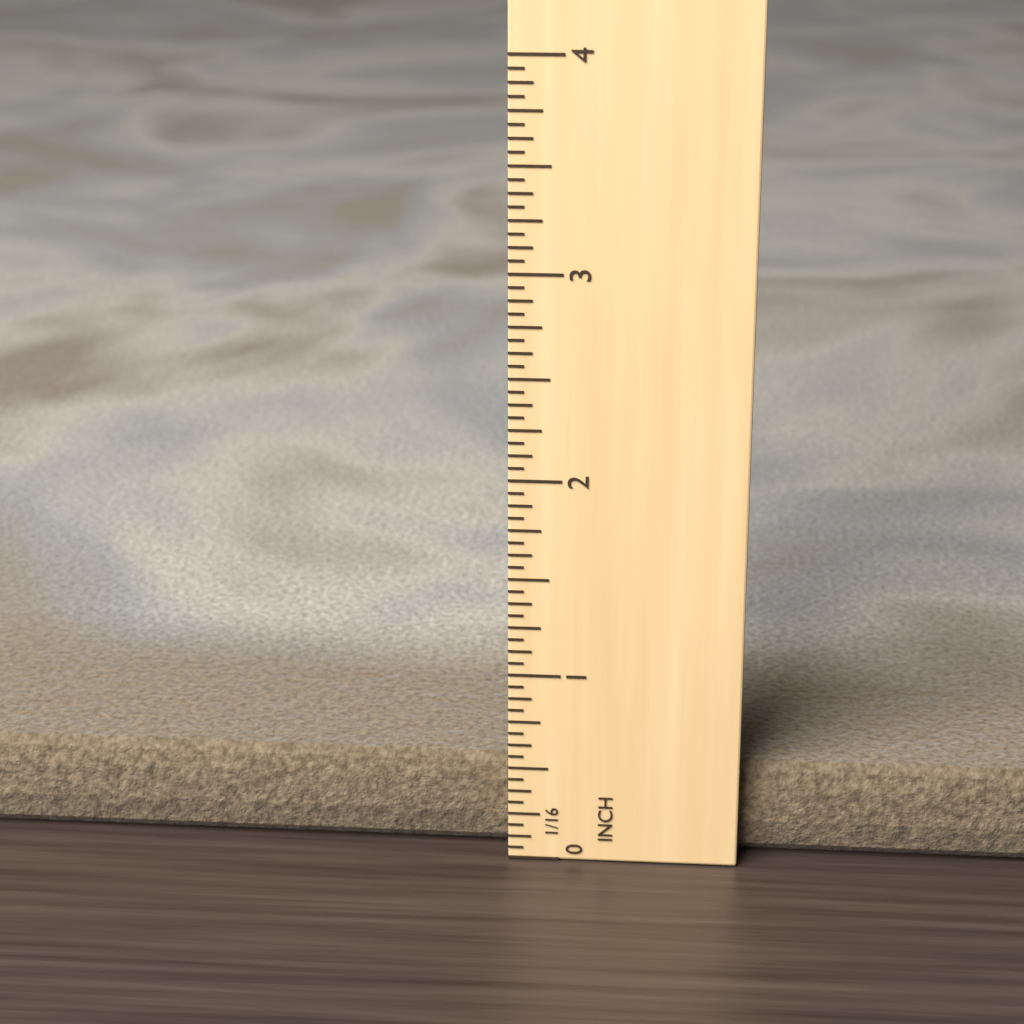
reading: 0.5000 in
